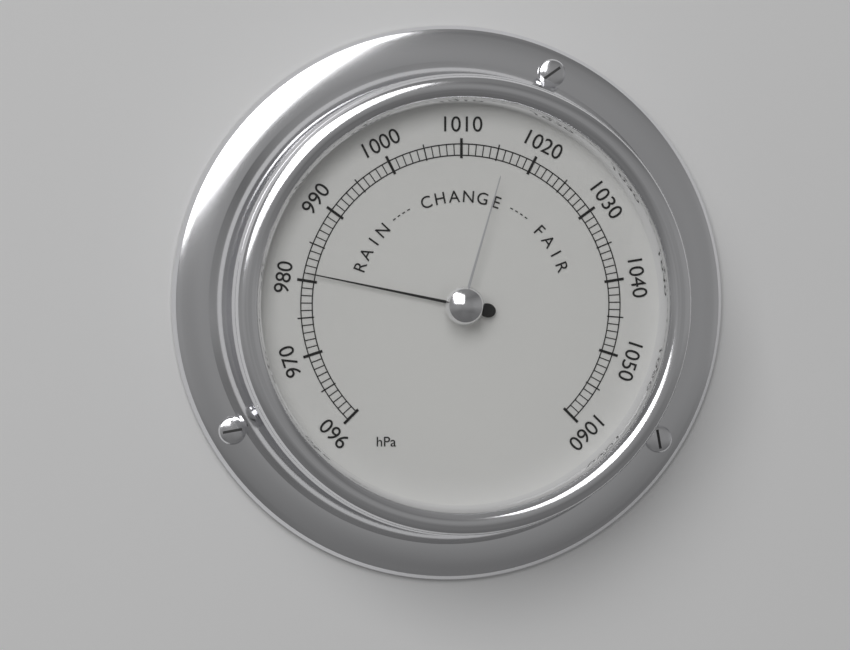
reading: 981 hPa
